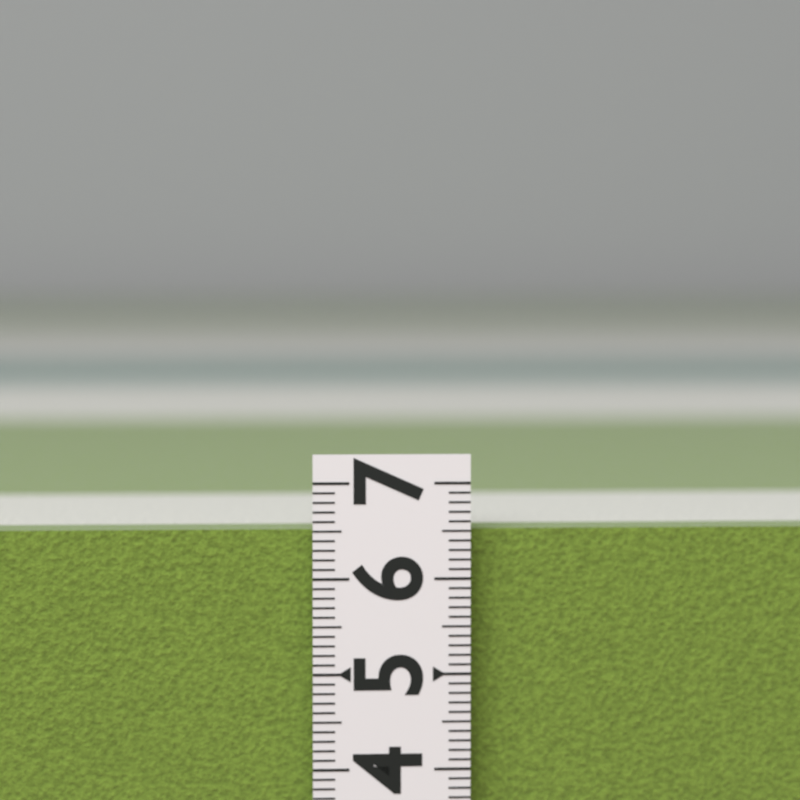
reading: 6.5 (no unit)
